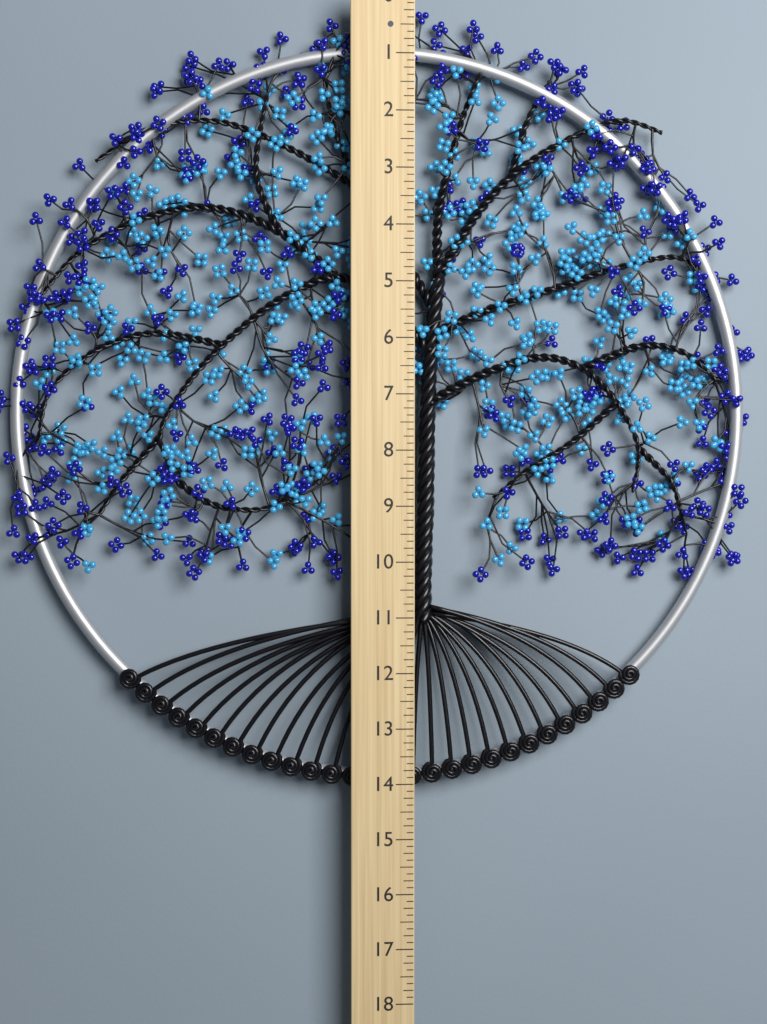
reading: 14.125 (no unit)
